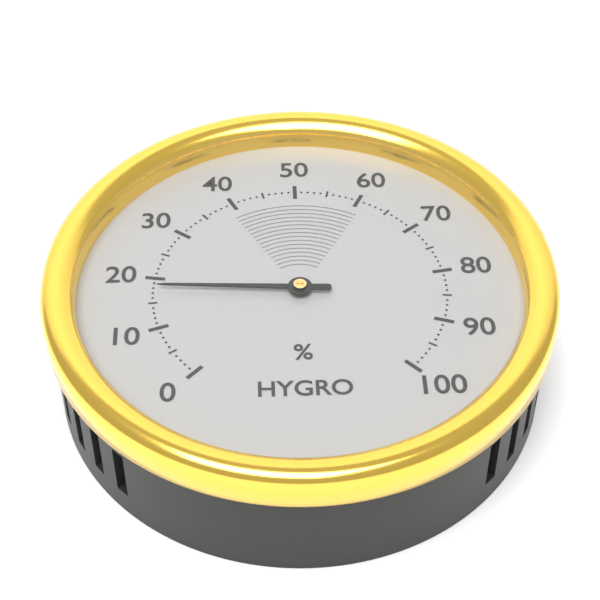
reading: 18 %
